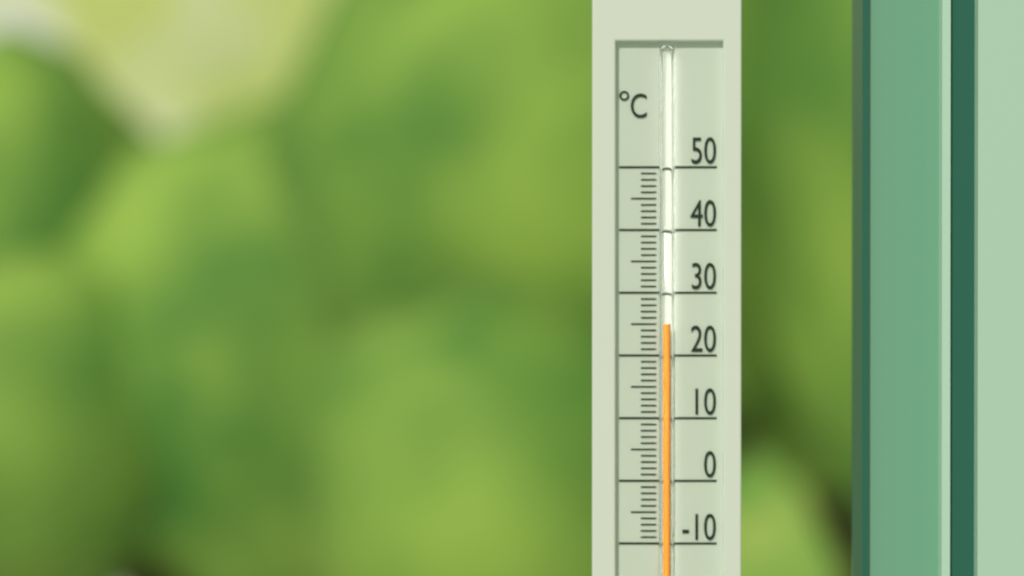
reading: 25 °C
